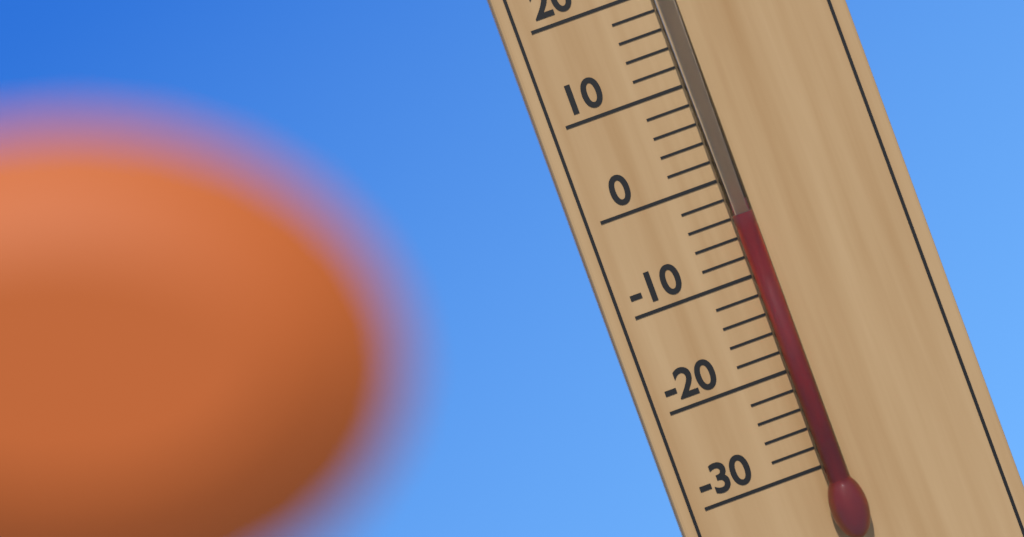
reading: -4 °C
